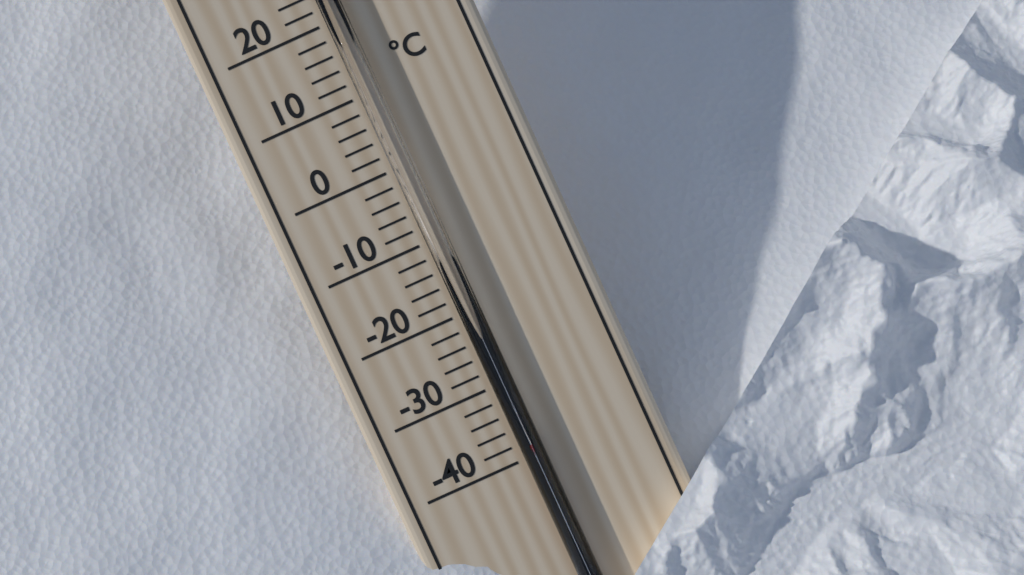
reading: -38 °C
